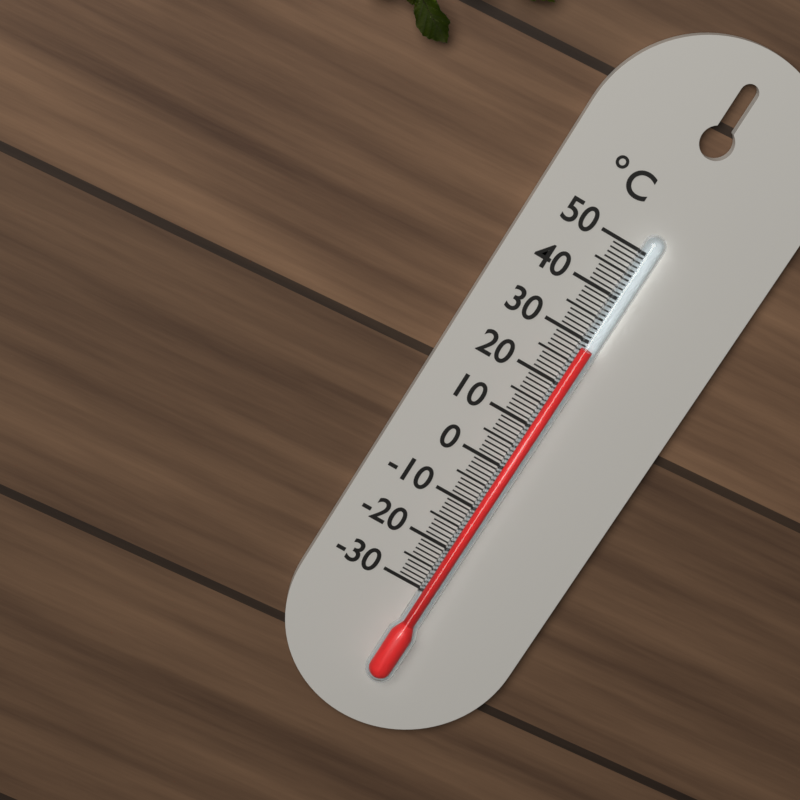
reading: 29 °C
